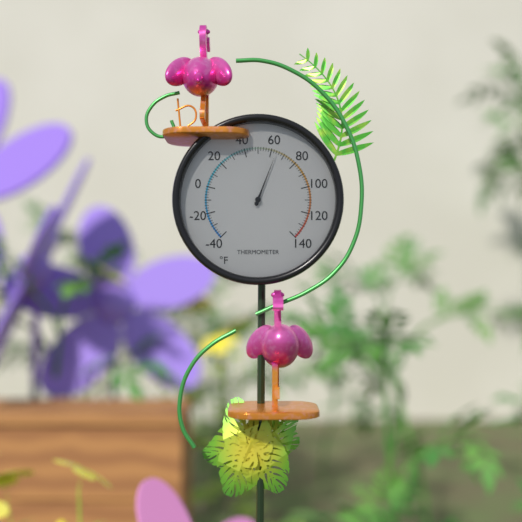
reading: 64 °F
